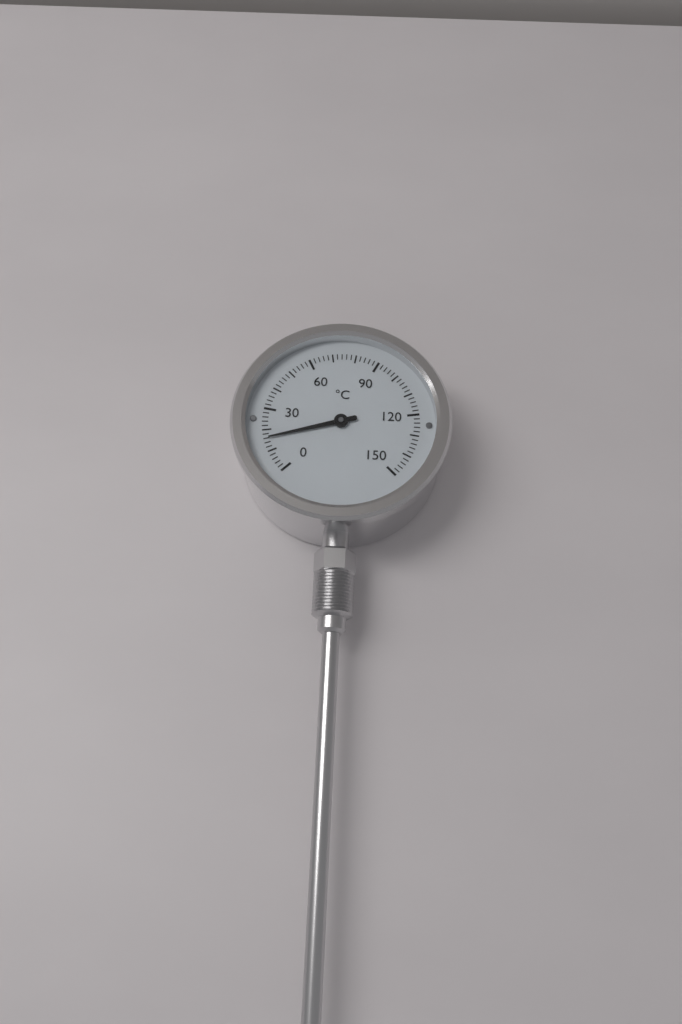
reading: 16 °C
